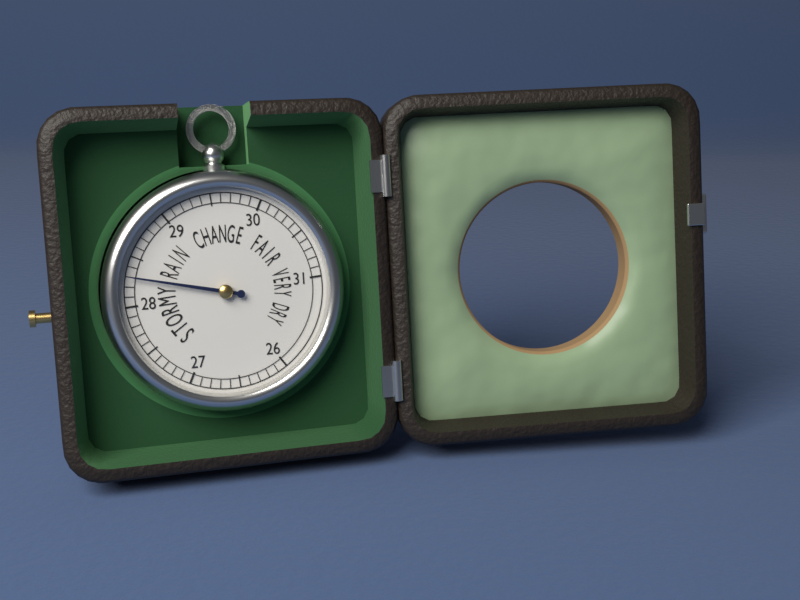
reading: 28.3 (no unit)
